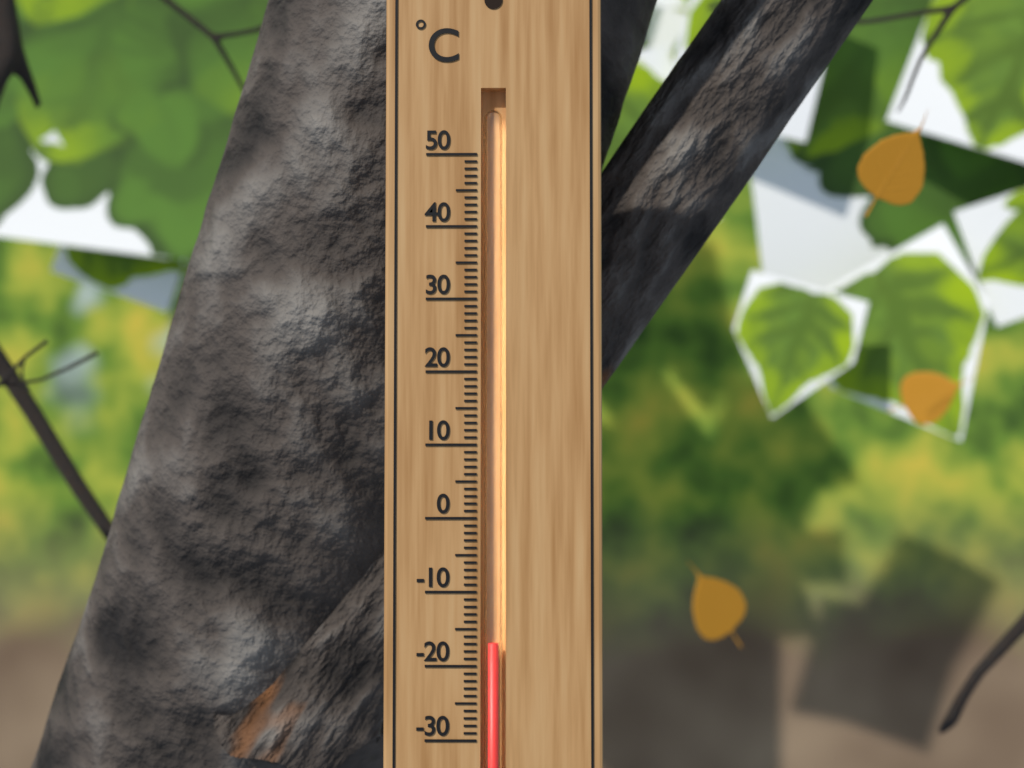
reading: -17 °C
